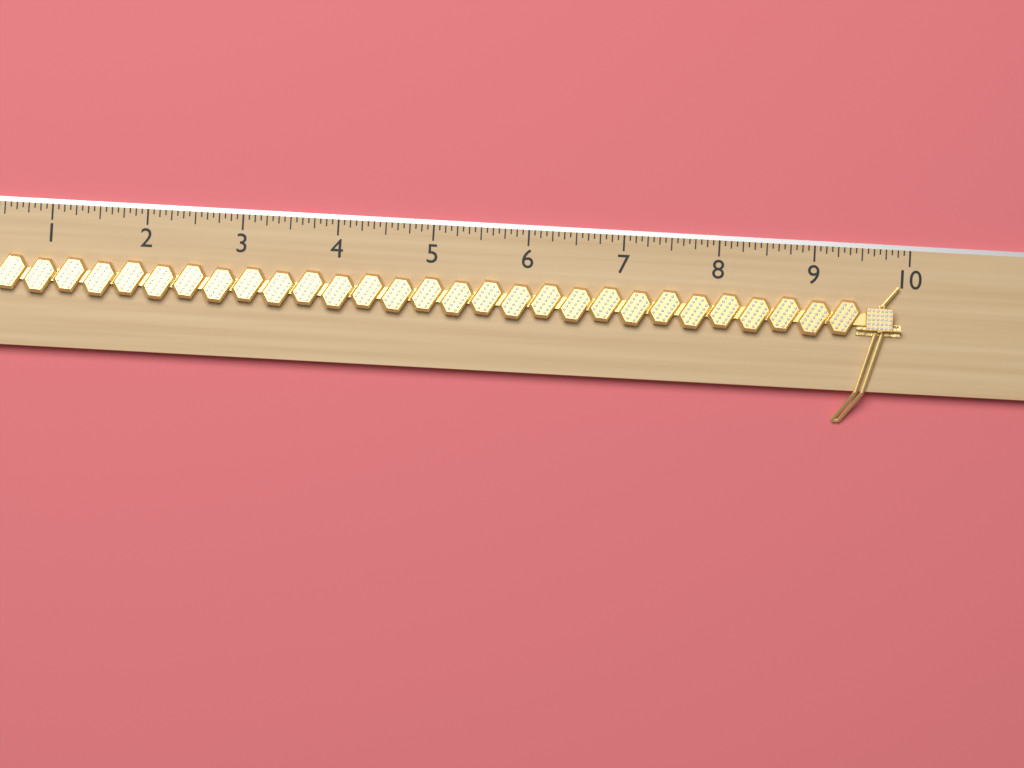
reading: 9.9375 (no unit)
